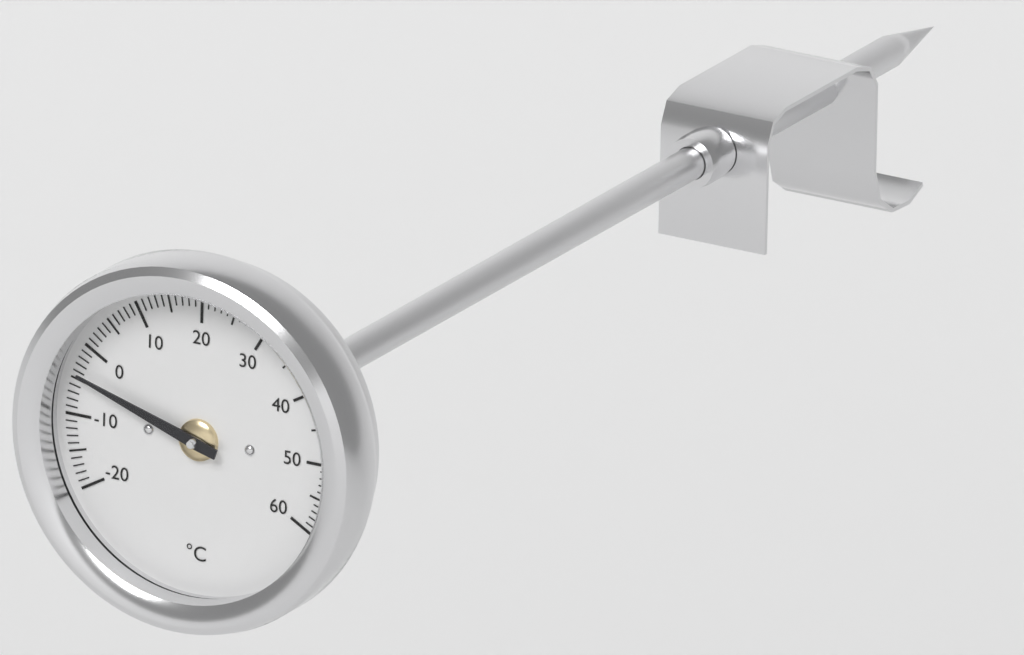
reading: -4 °C
